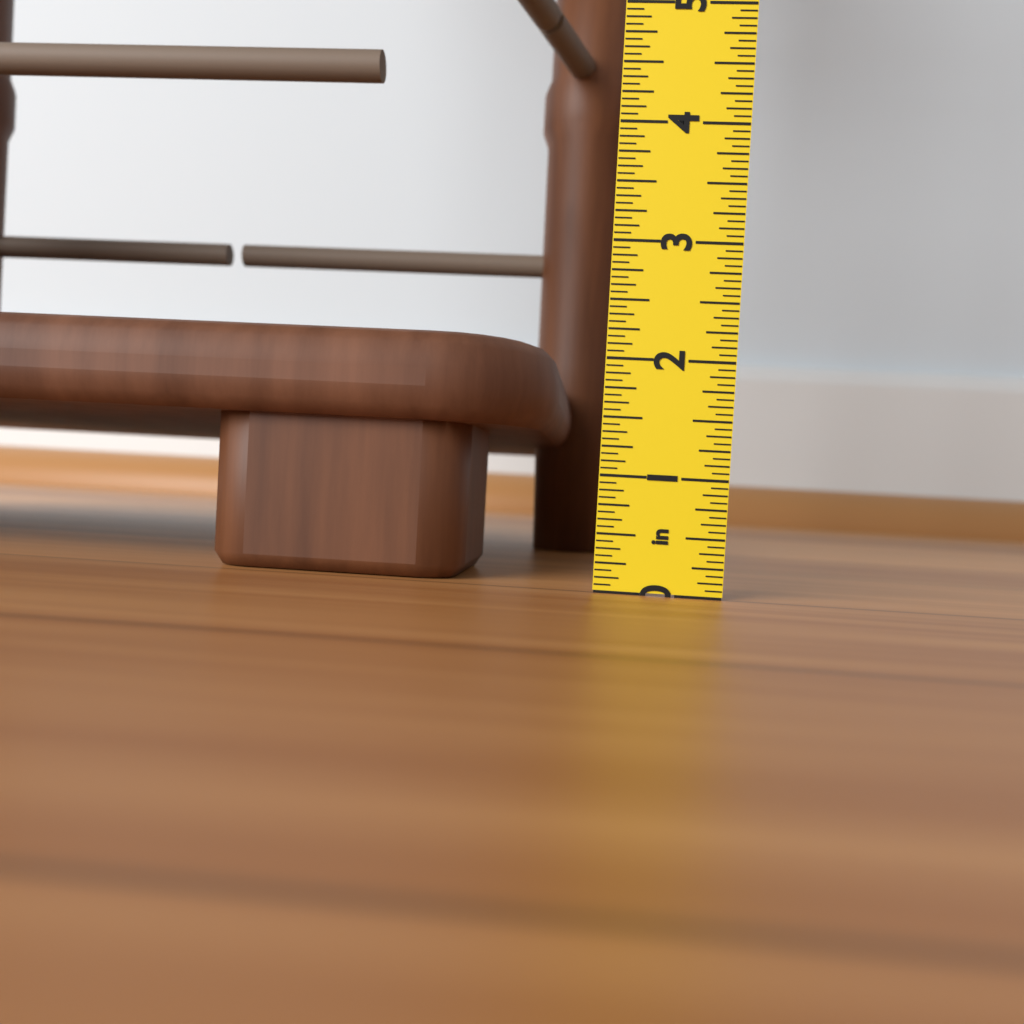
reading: 2.1875 in
